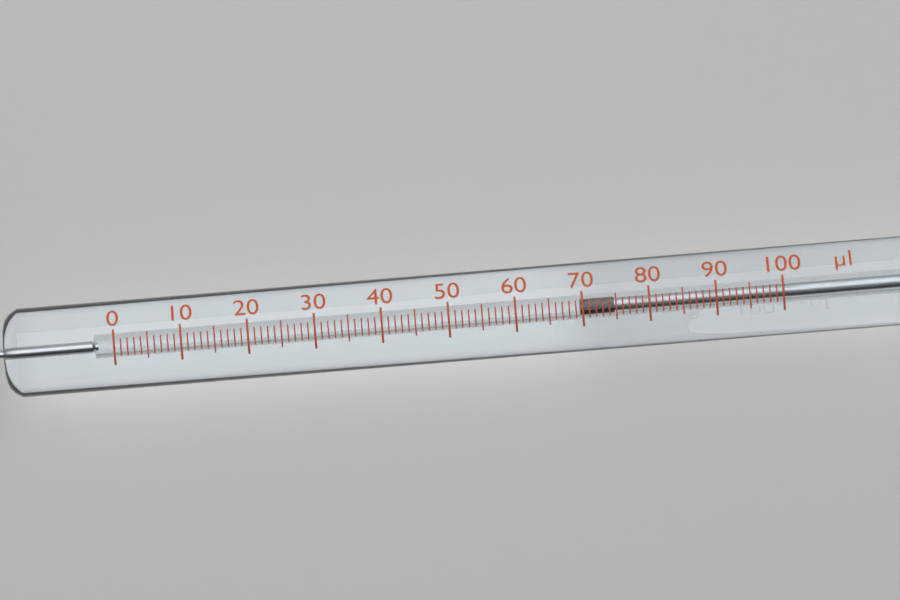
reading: 70 µl
